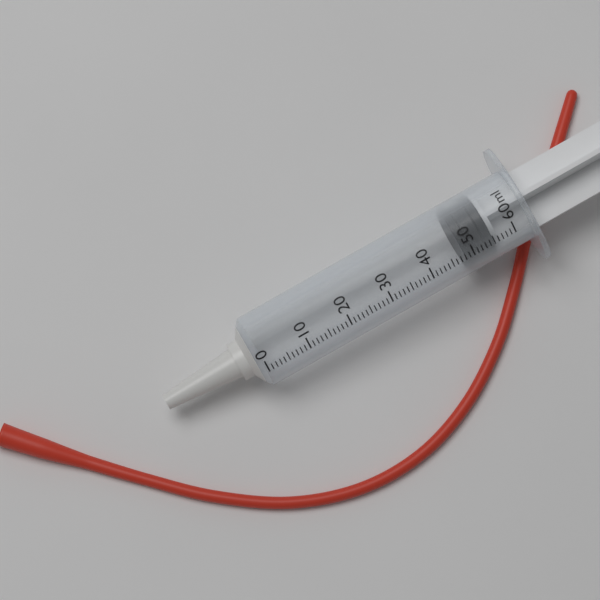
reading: 48 ml
